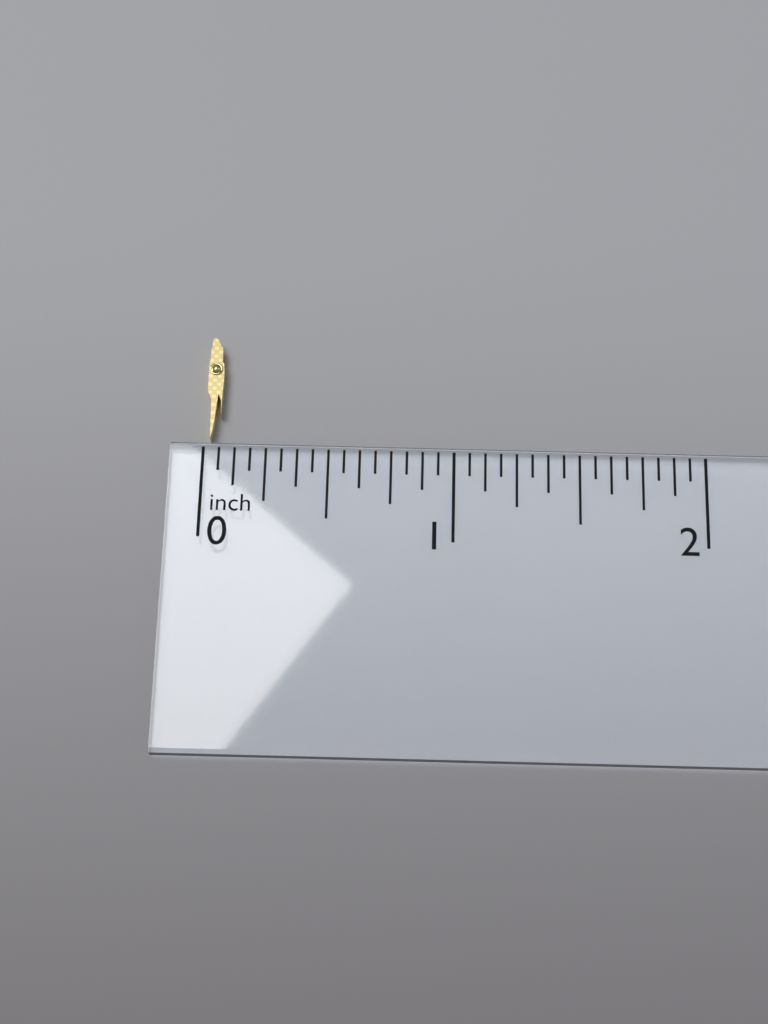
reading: 0.0625 inch
